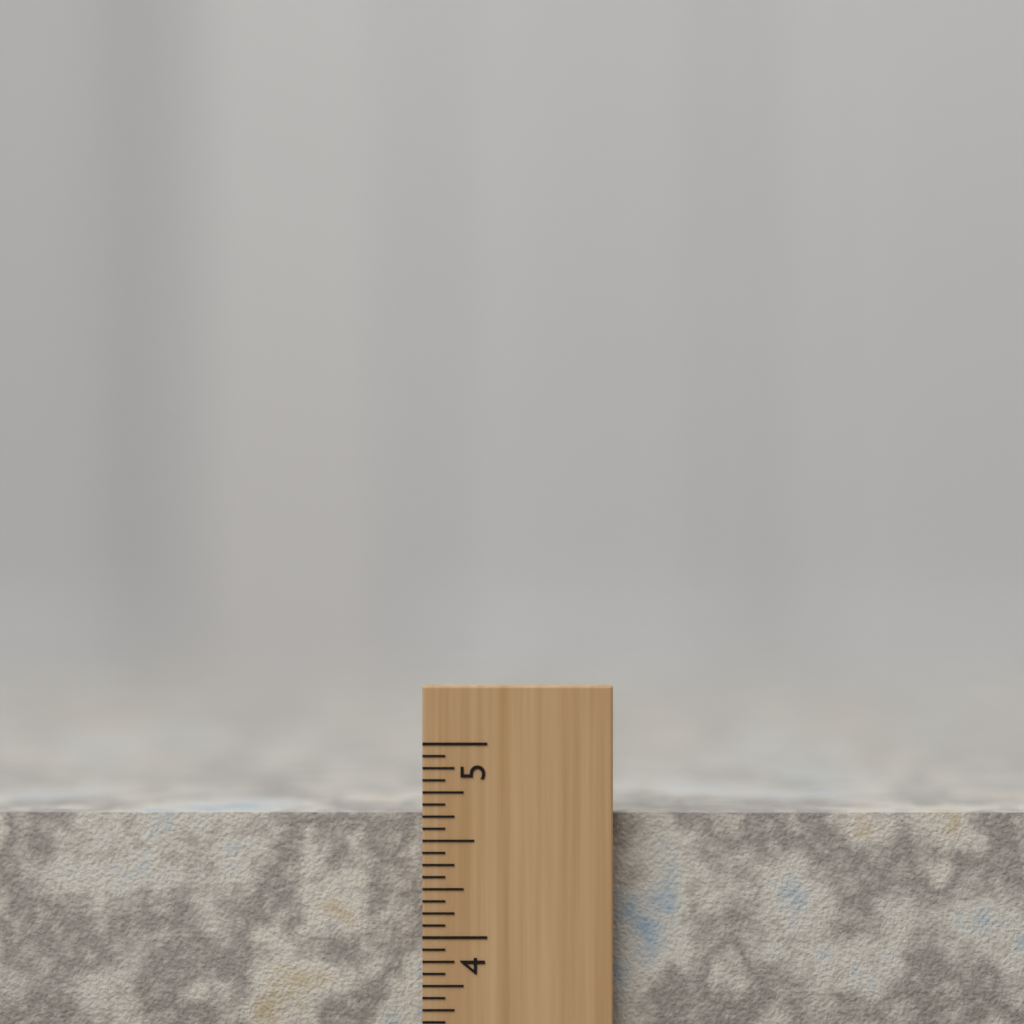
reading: 4.6250 inch
